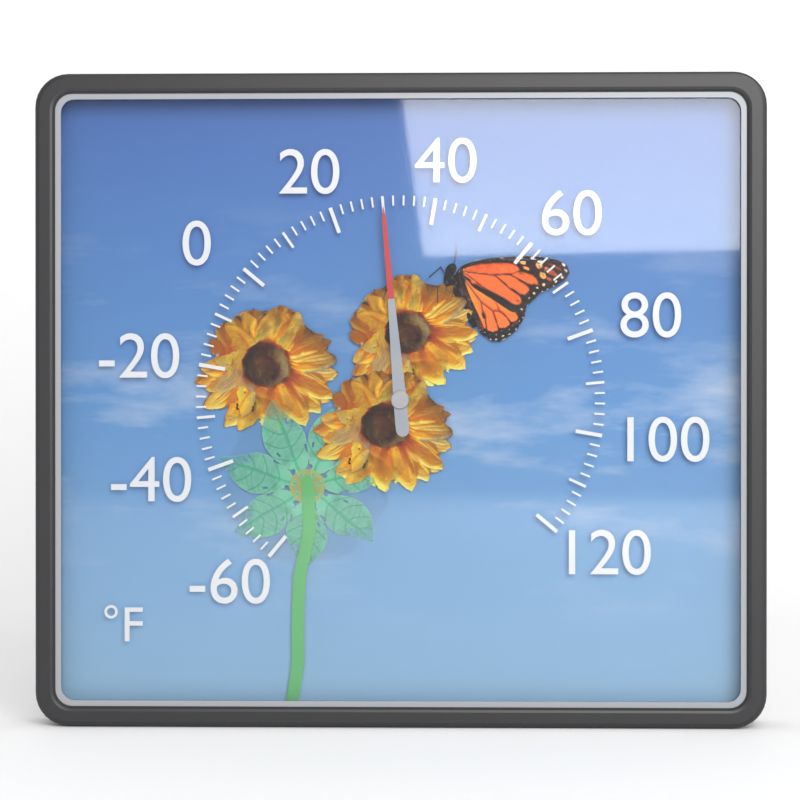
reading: 30 °F
